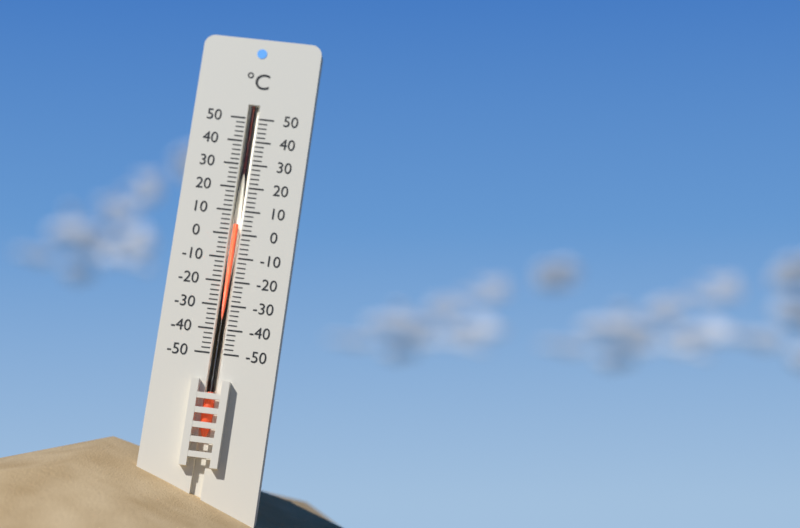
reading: 4 °C
